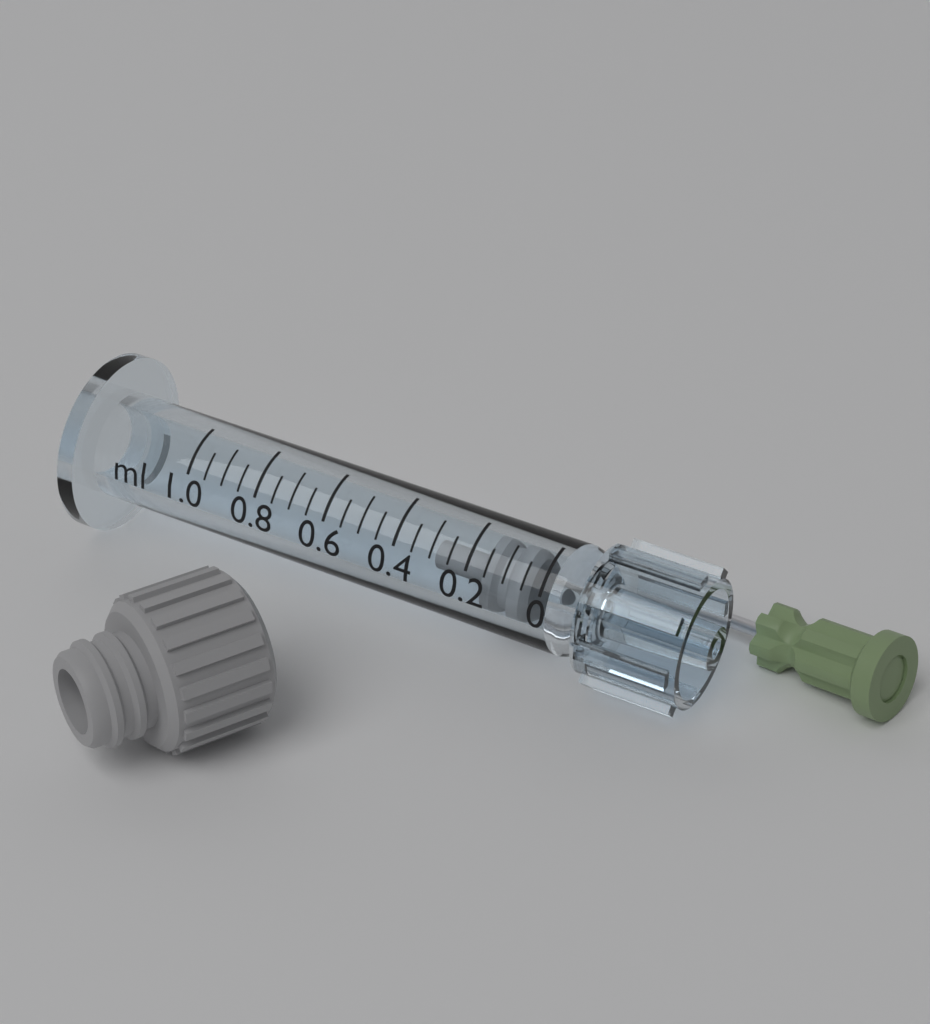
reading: 0.05 ml
